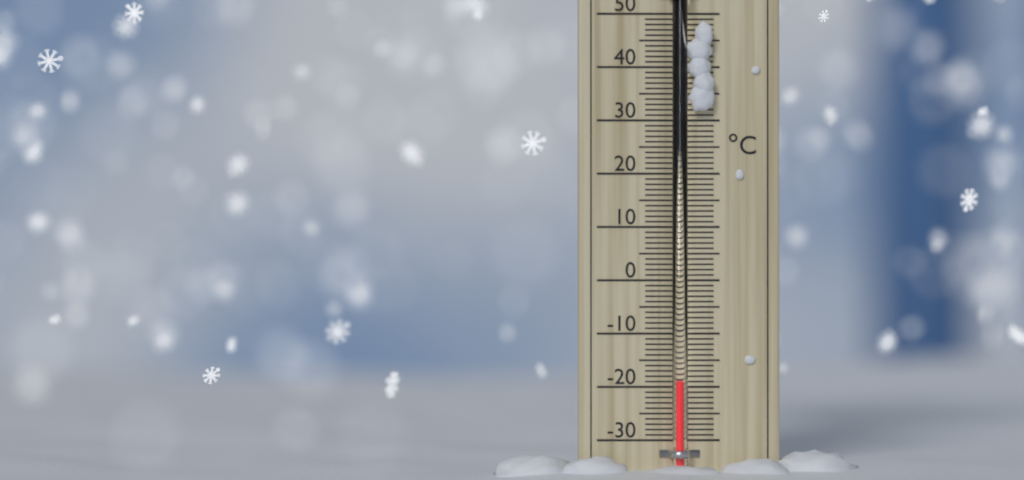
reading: -19 °C
